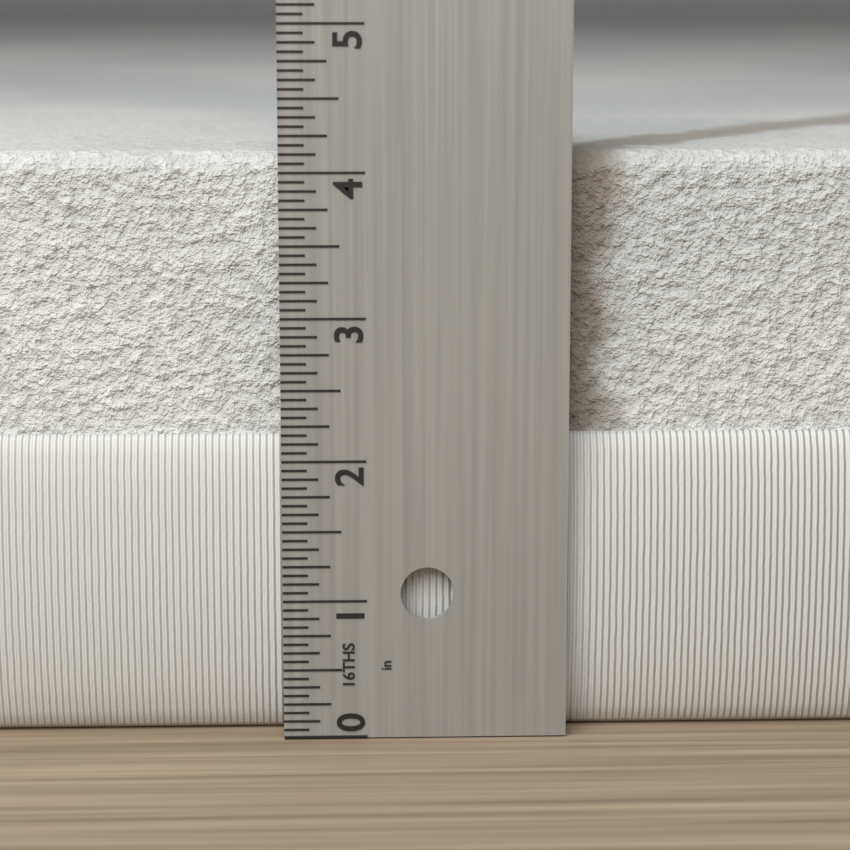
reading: 4.1250 in
